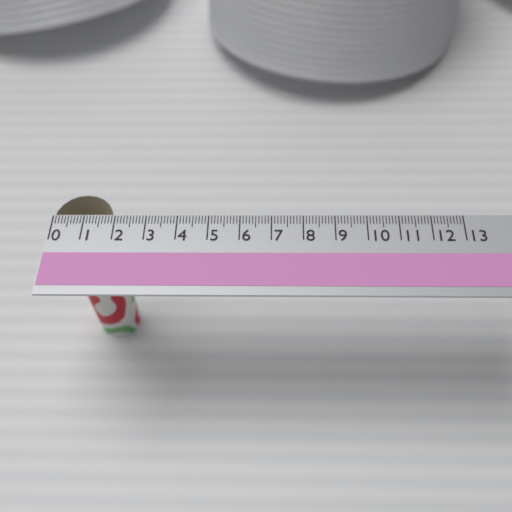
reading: 1.9 (no unit)
